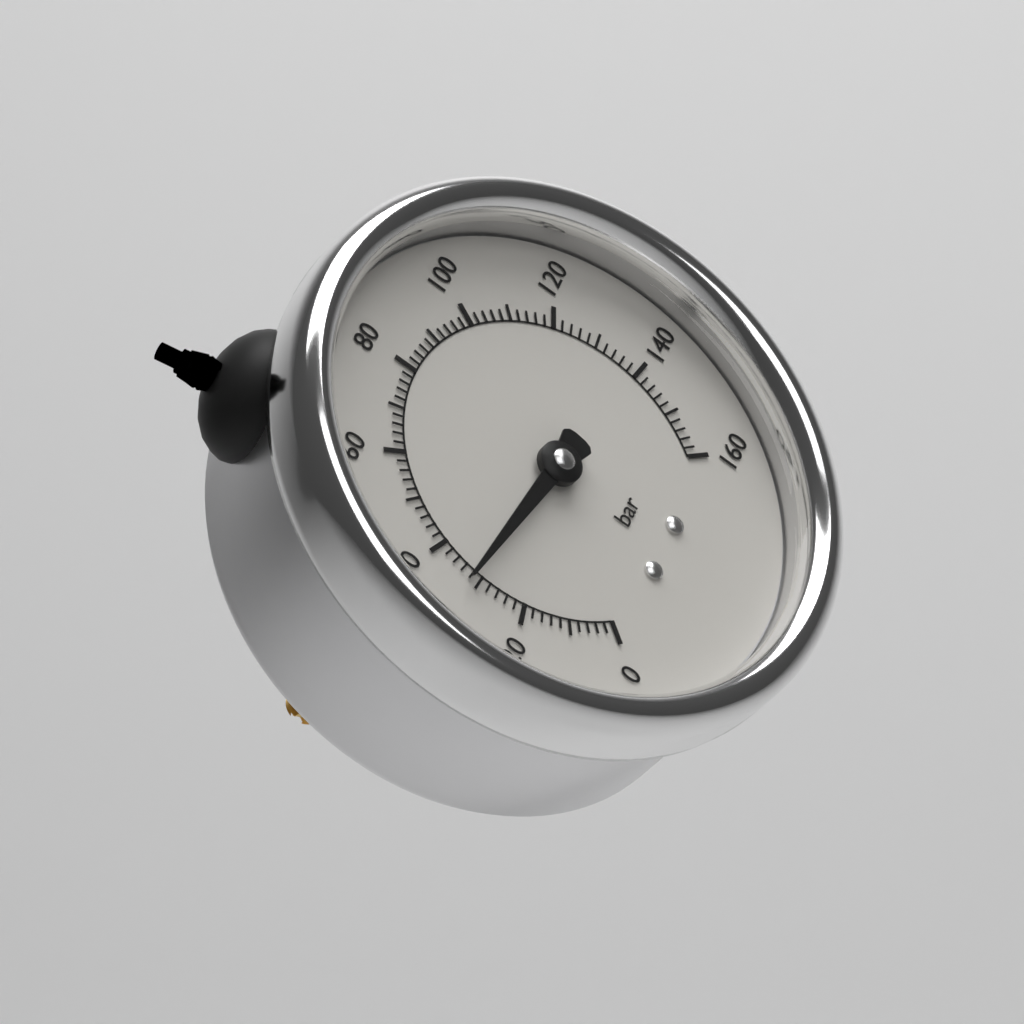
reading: 32 bar
